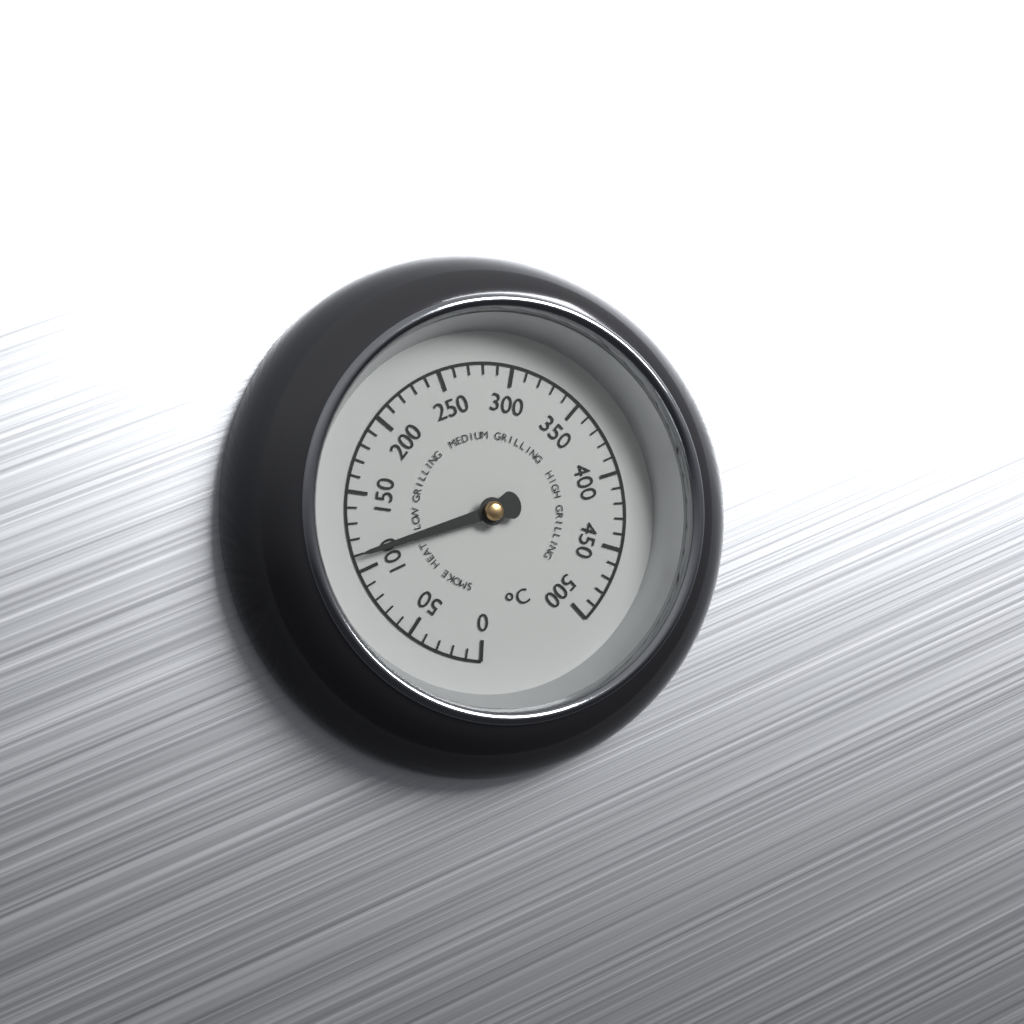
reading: 110 °C
